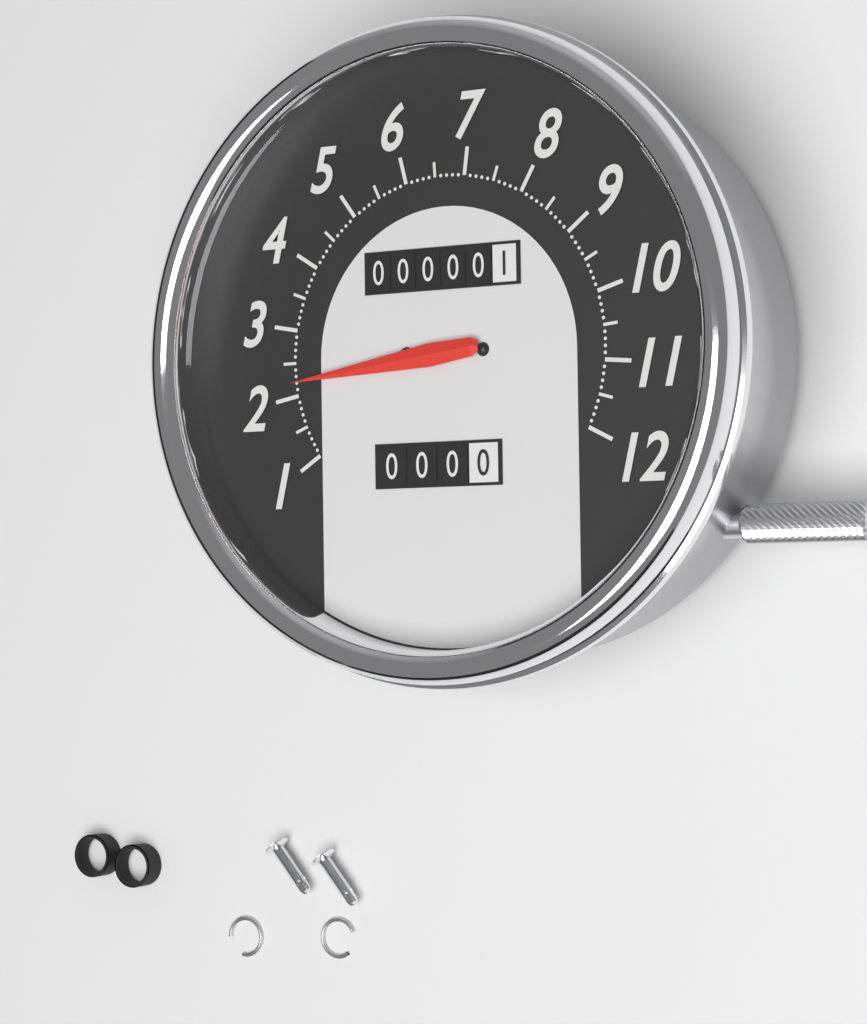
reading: 2.2 (no unit)
